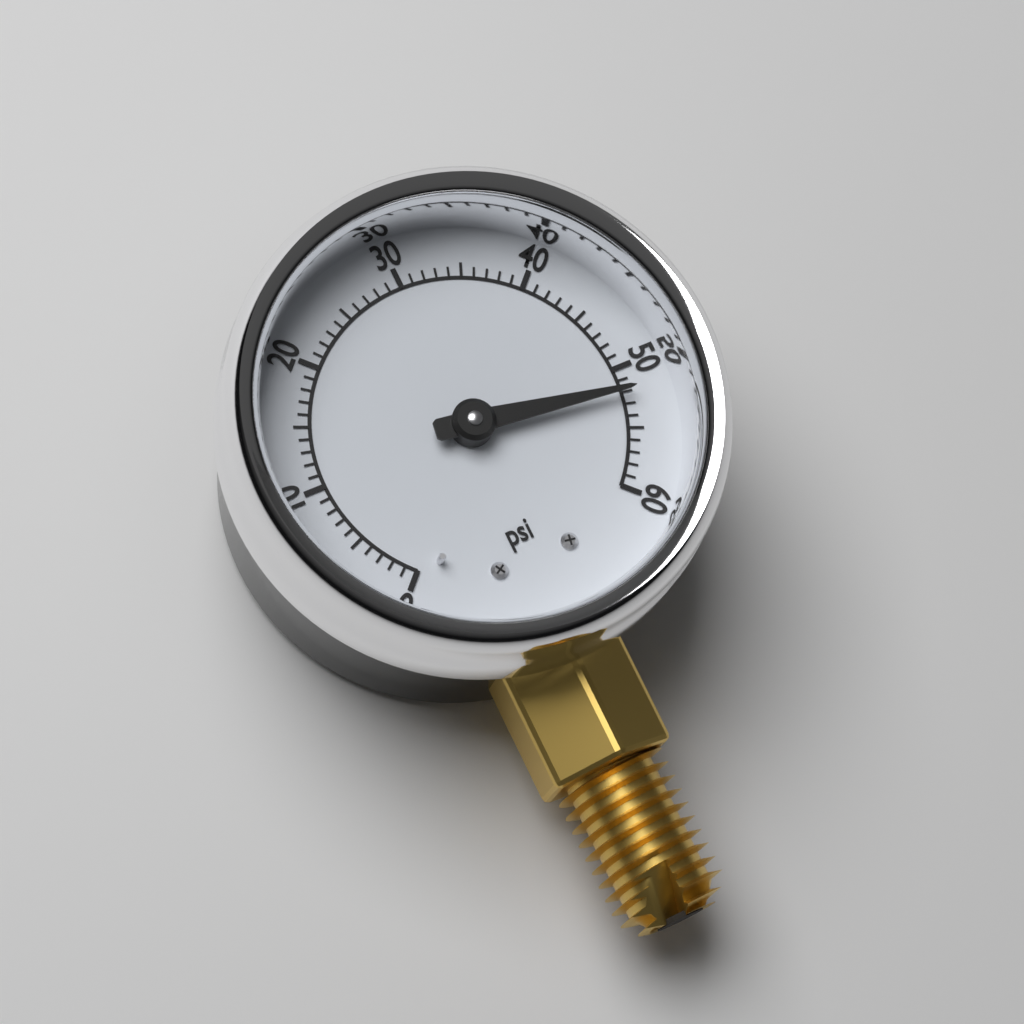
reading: 52 psi
